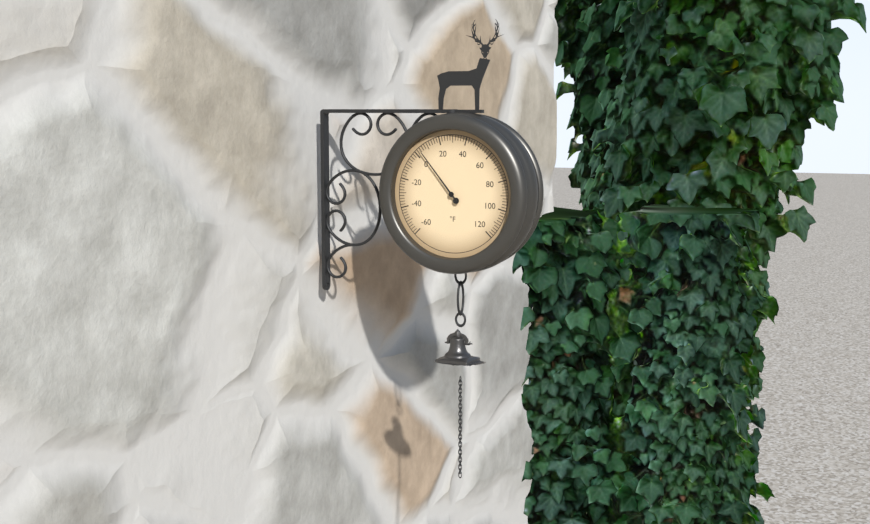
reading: 4 °F
